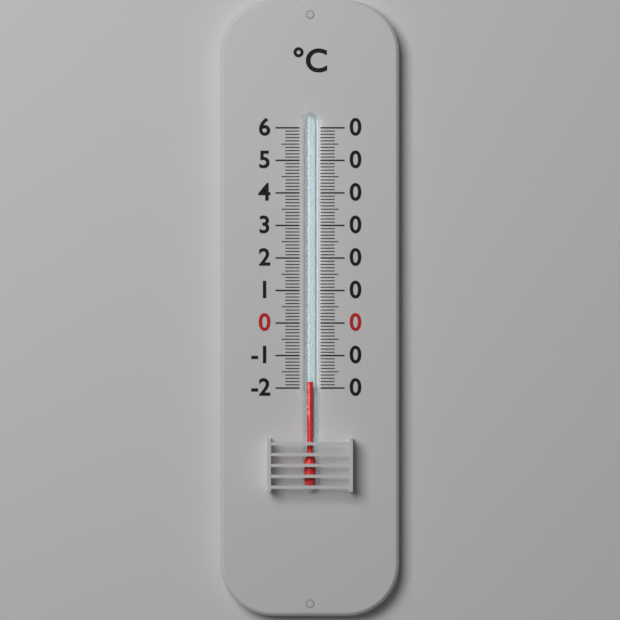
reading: -18 °C
